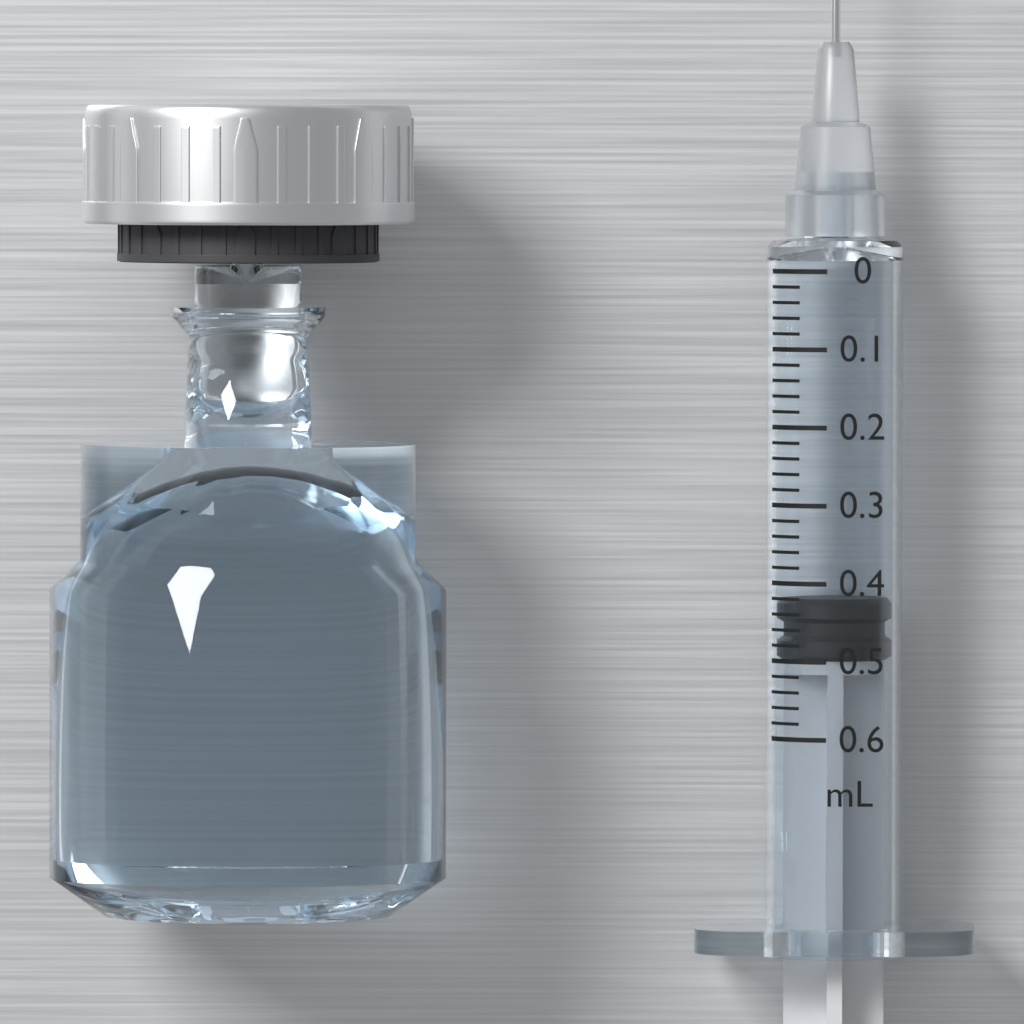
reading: 0.42 mL
